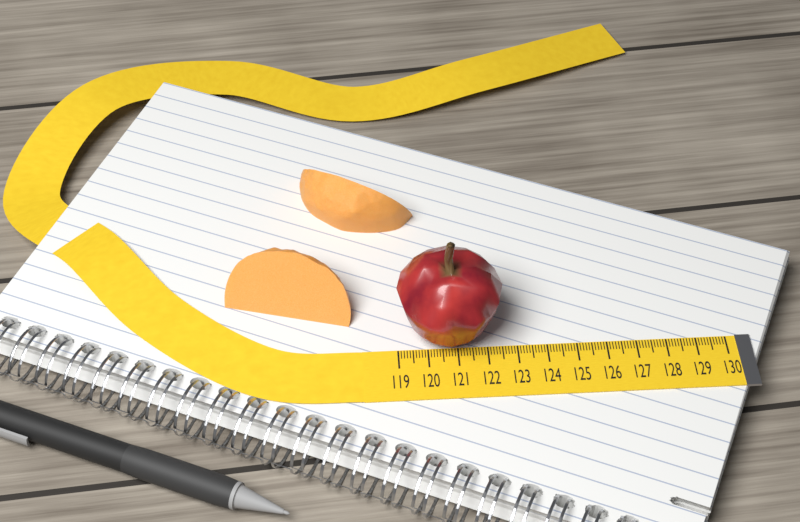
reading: 122.5 (no unit)
